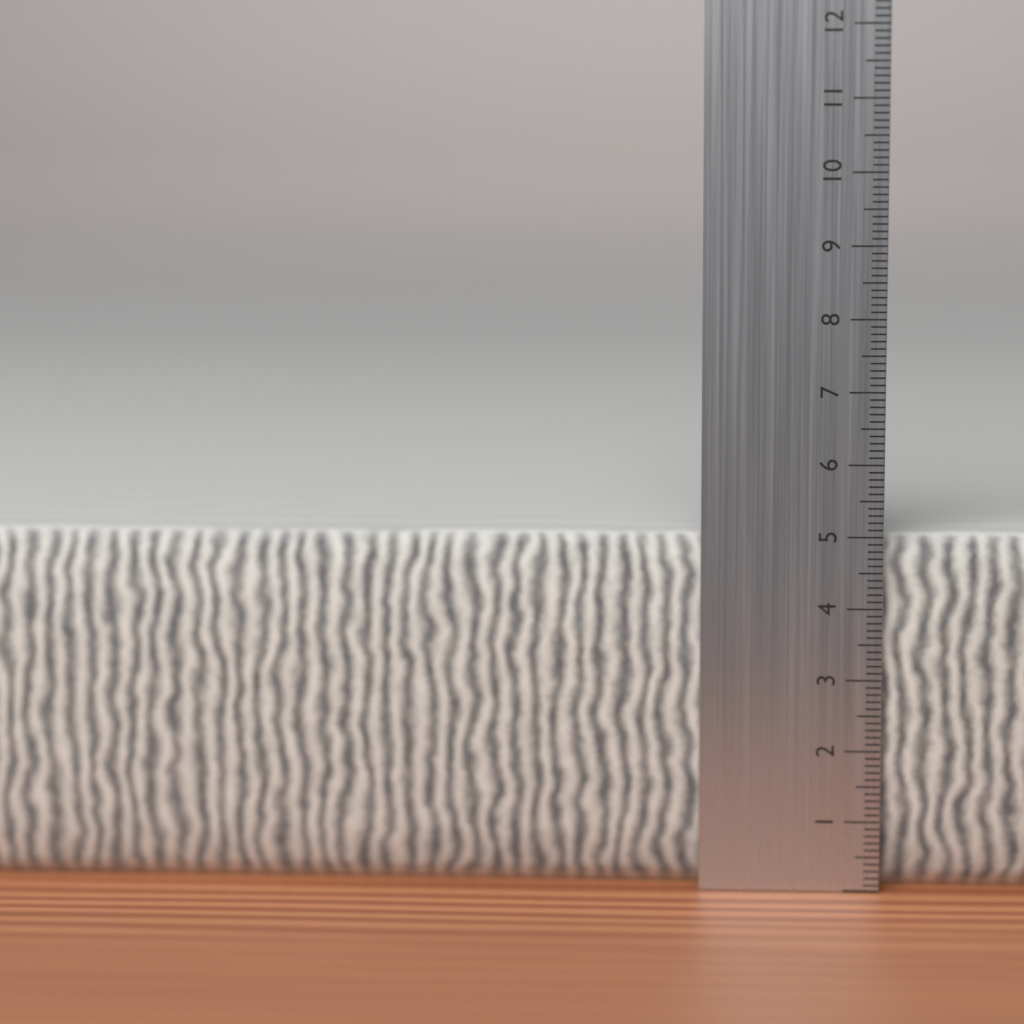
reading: 5.0 cm
